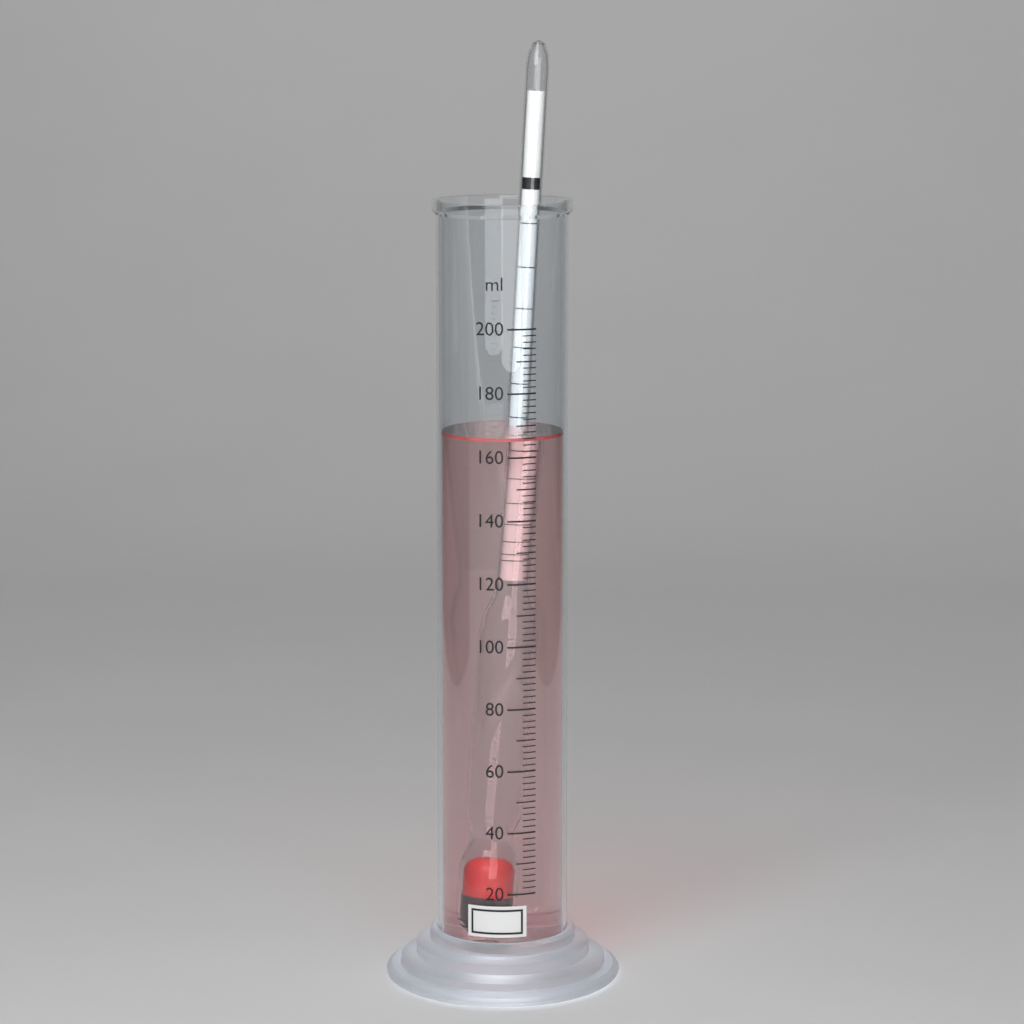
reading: 166 ml
